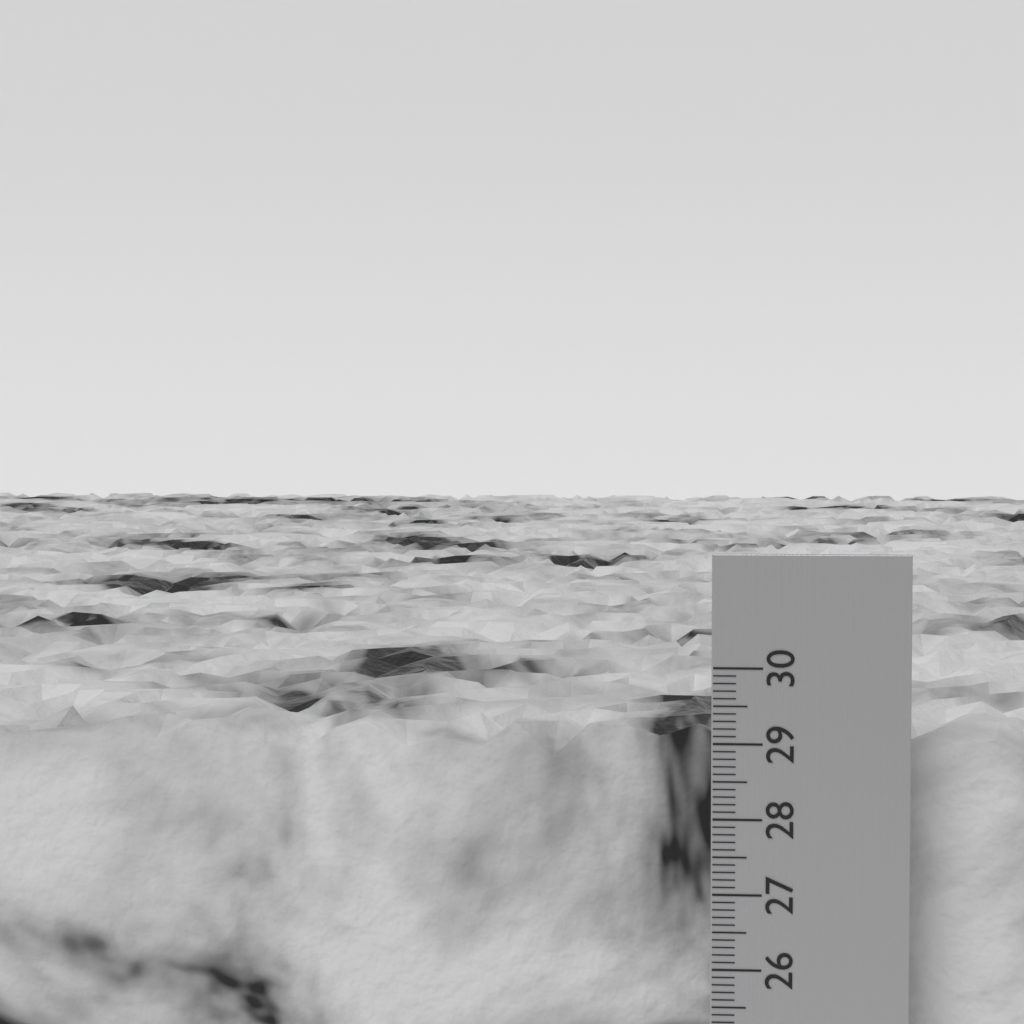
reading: 29.1 cm
